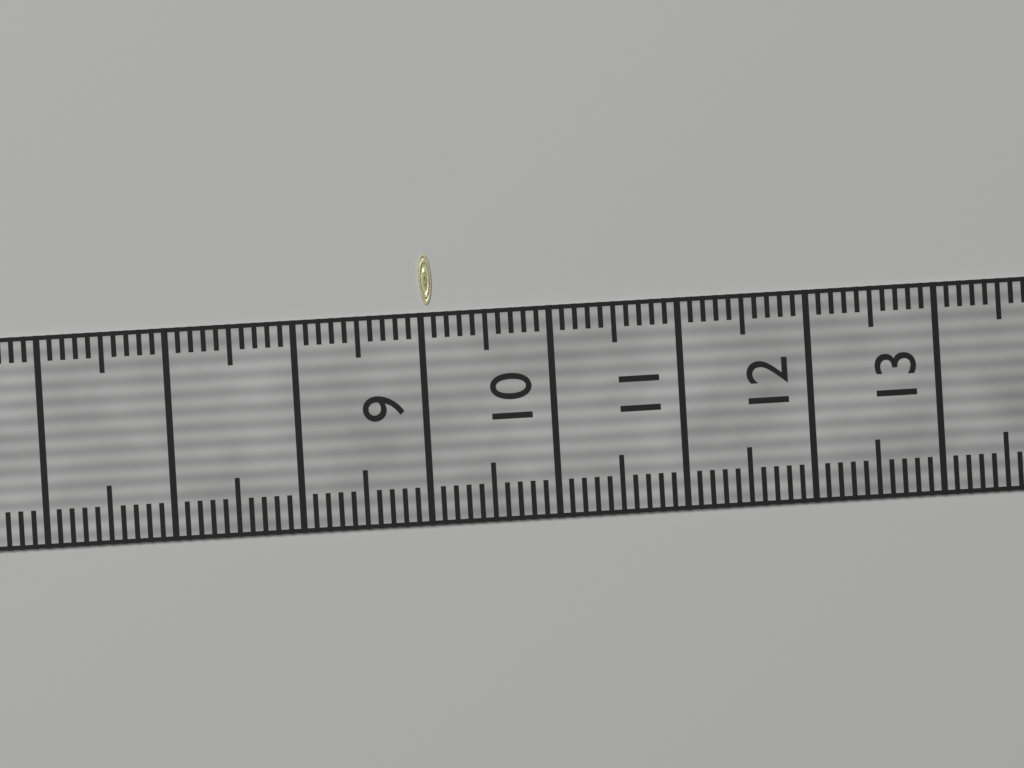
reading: 9.1 (no unit)
